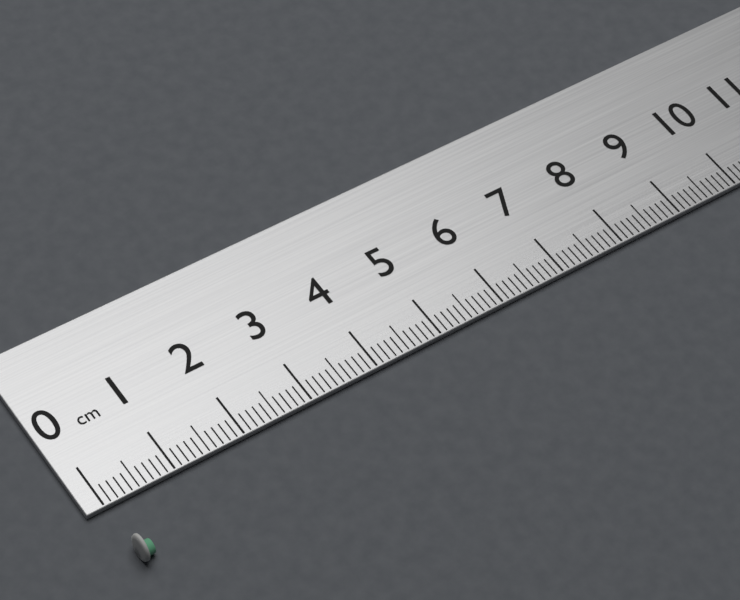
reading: 0.2 cm
